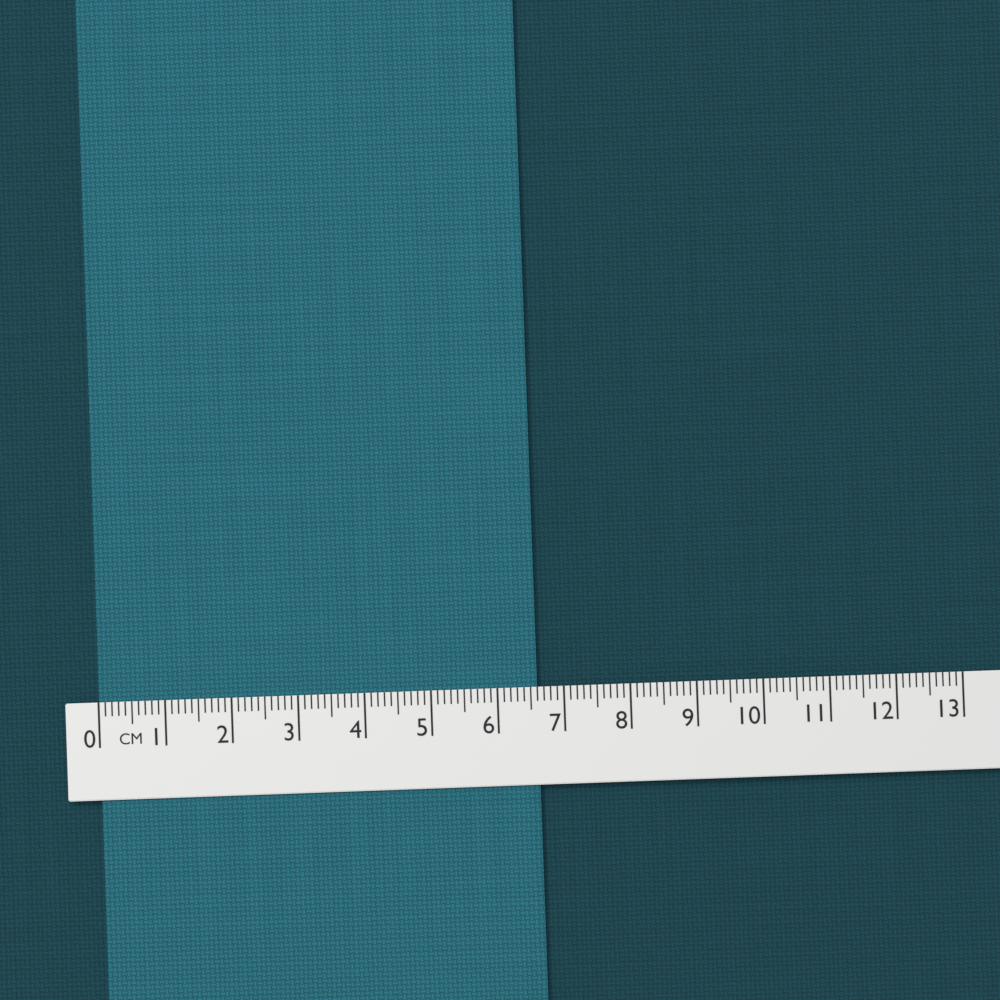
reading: 6.6 cm
